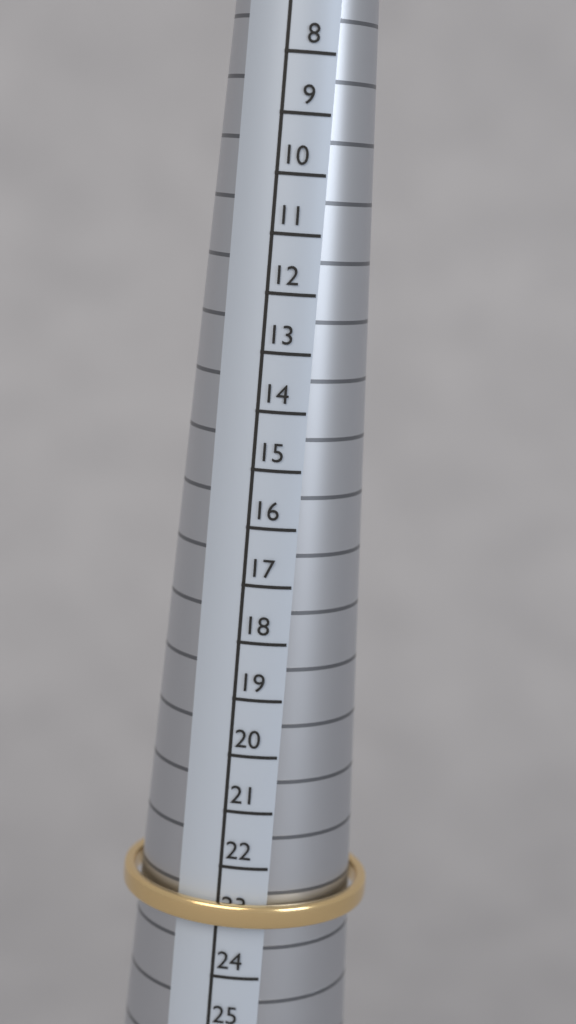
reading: 23 (no unit)
